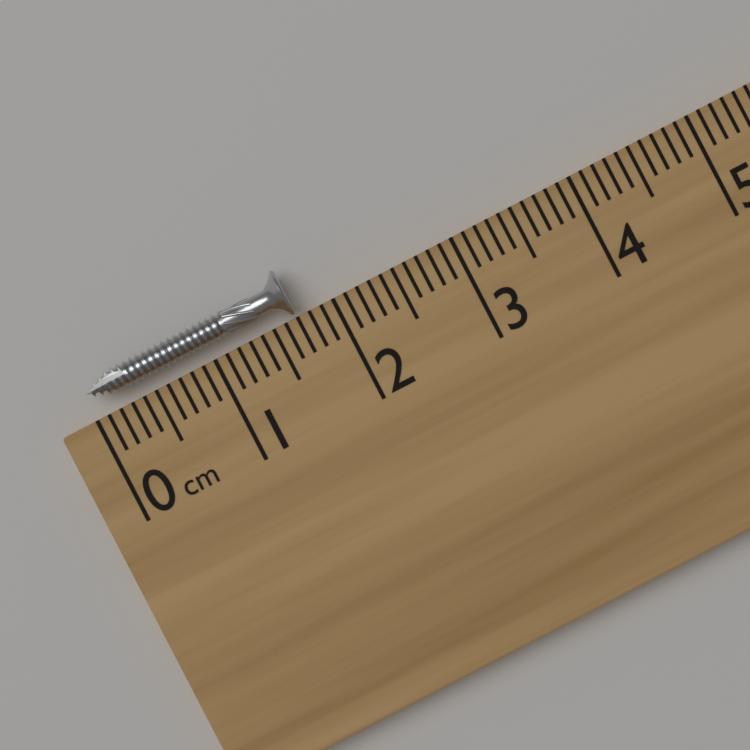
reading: 1.7 cm
